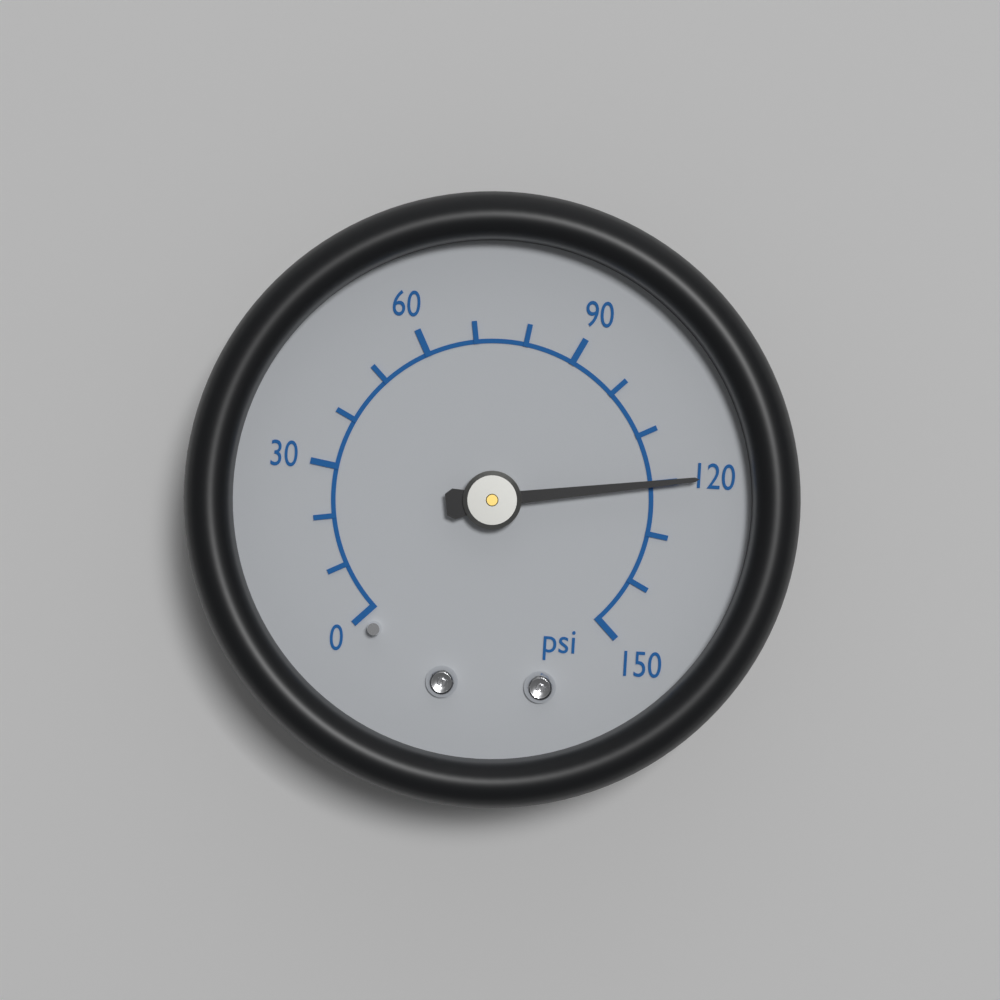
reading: 120 psi
